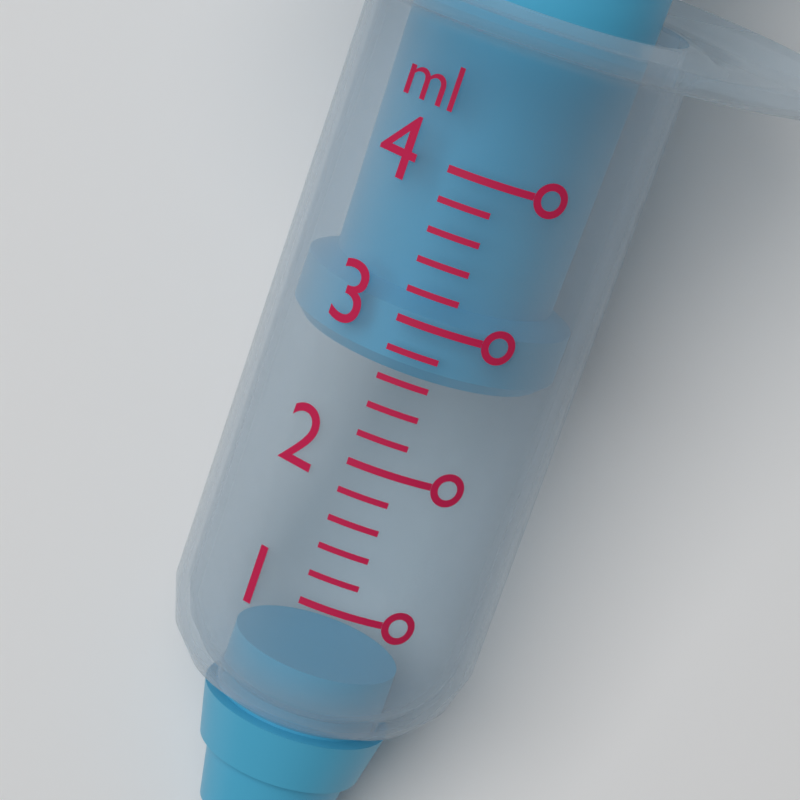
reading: 2.6 ml
